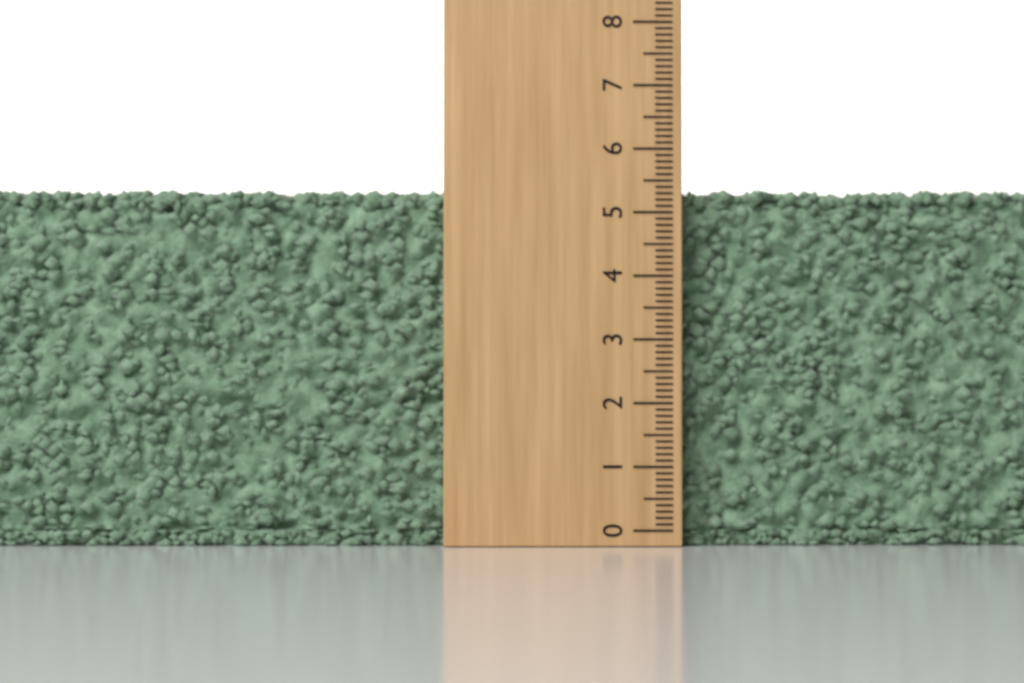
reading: 5.4 (no unit)
